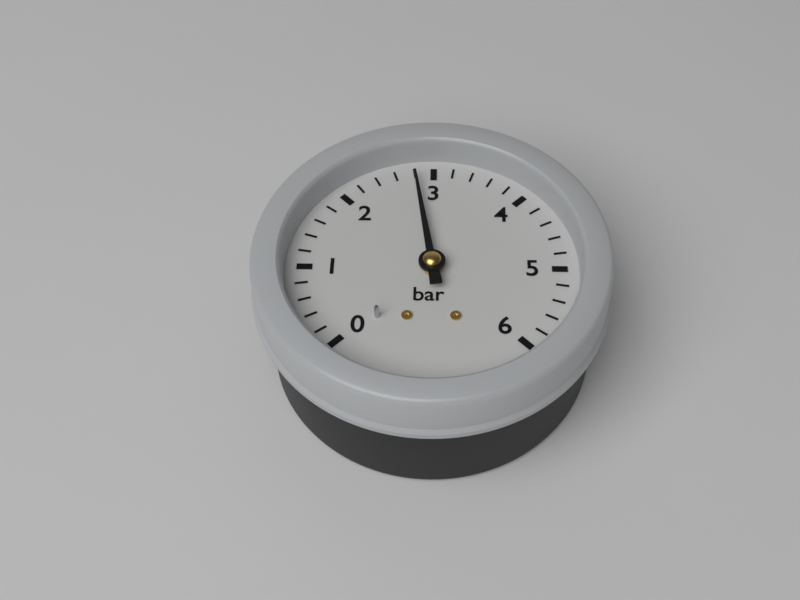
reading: 2.8 bar
